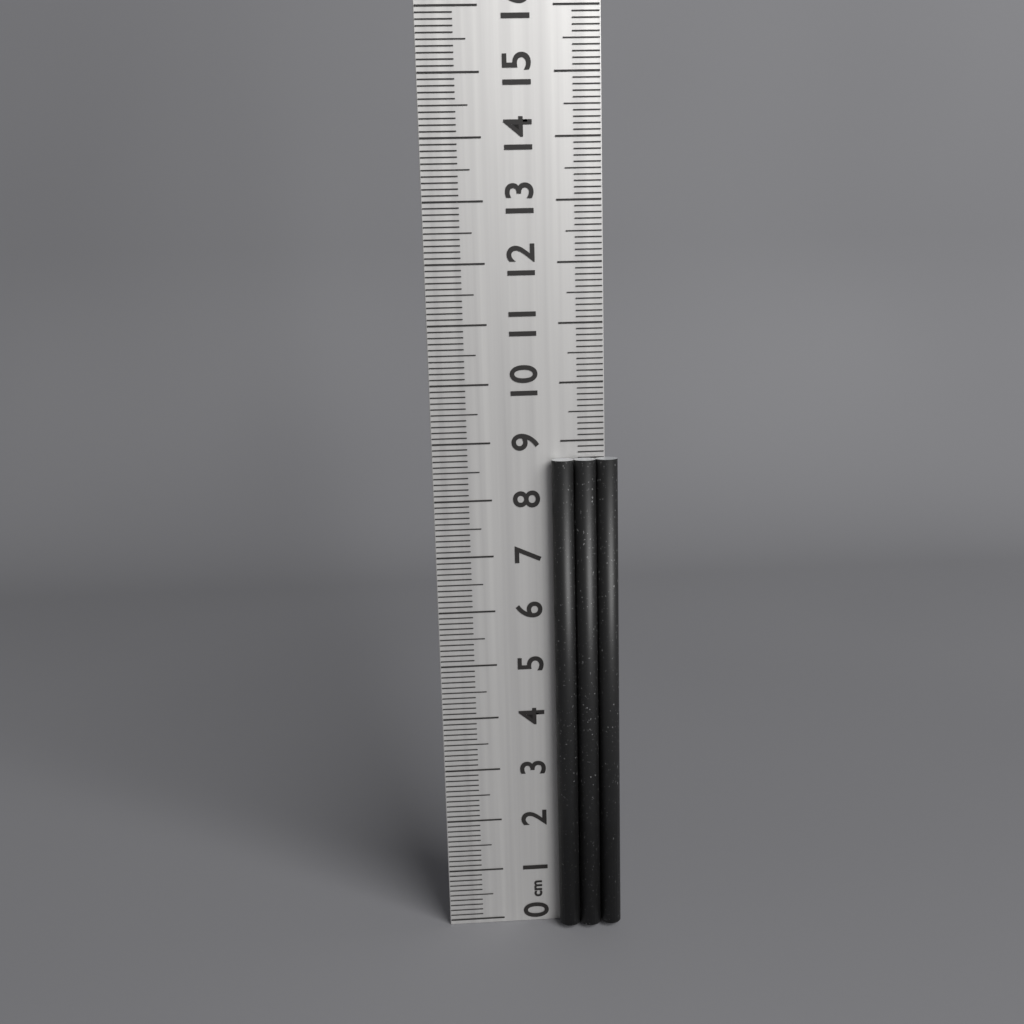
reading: 8.7 cm
